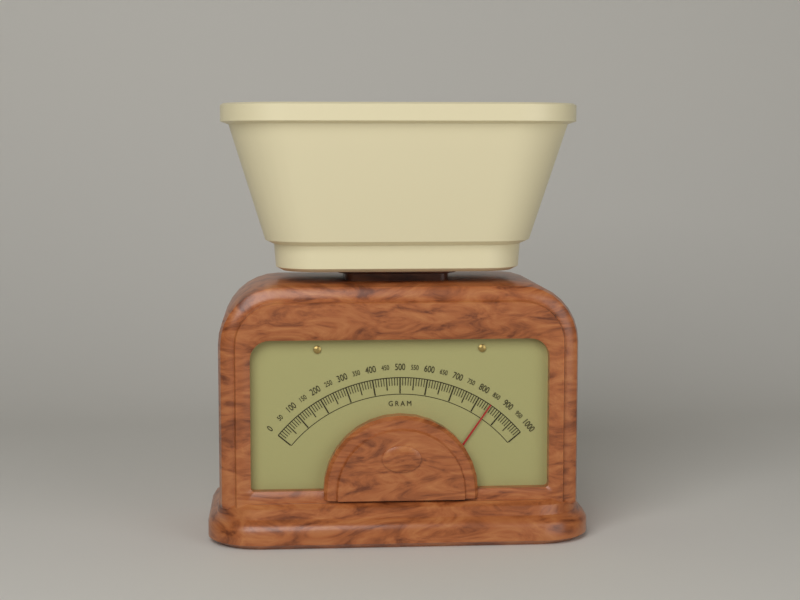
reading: 850 g
